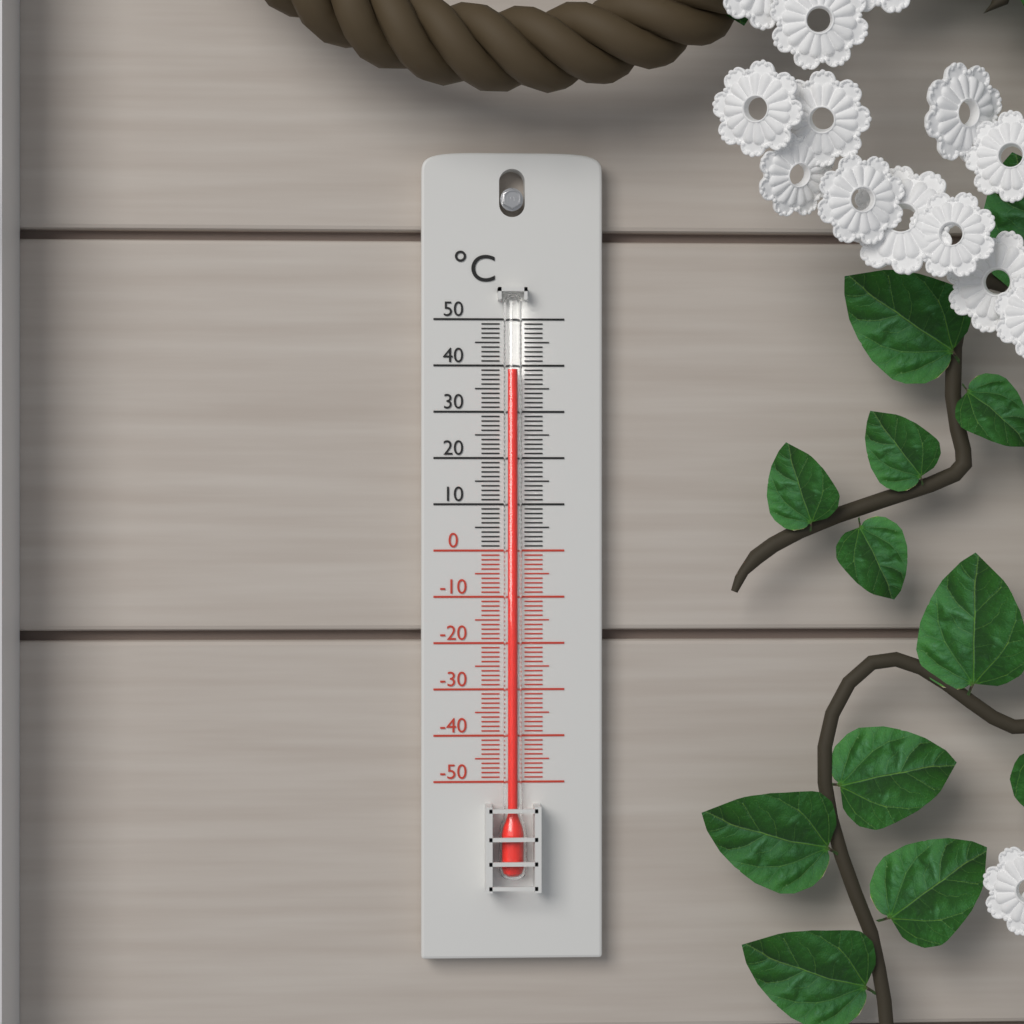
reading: 39 °C
